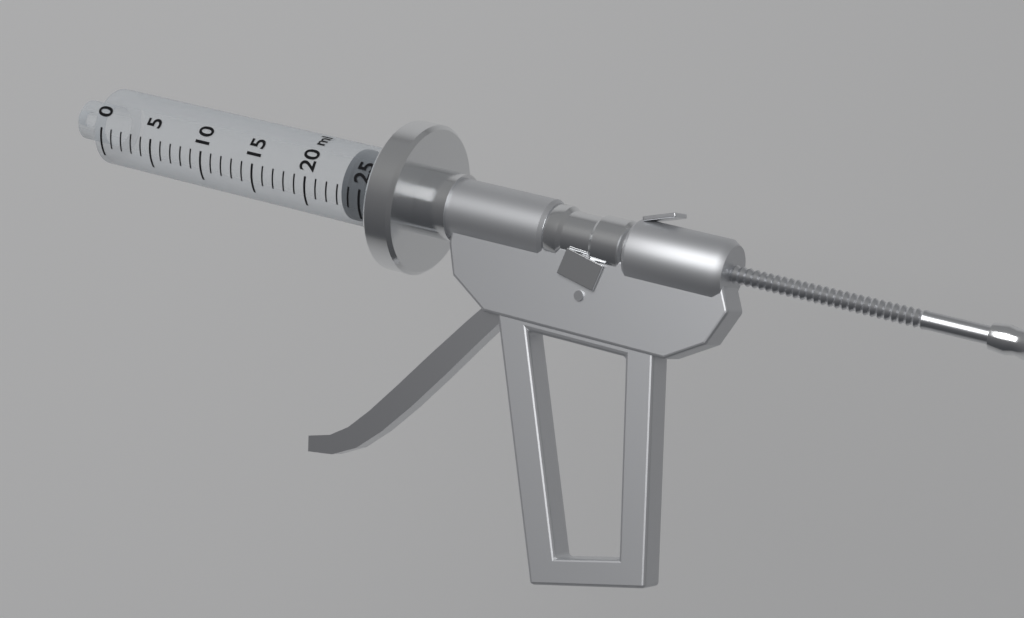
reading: 23 ml
